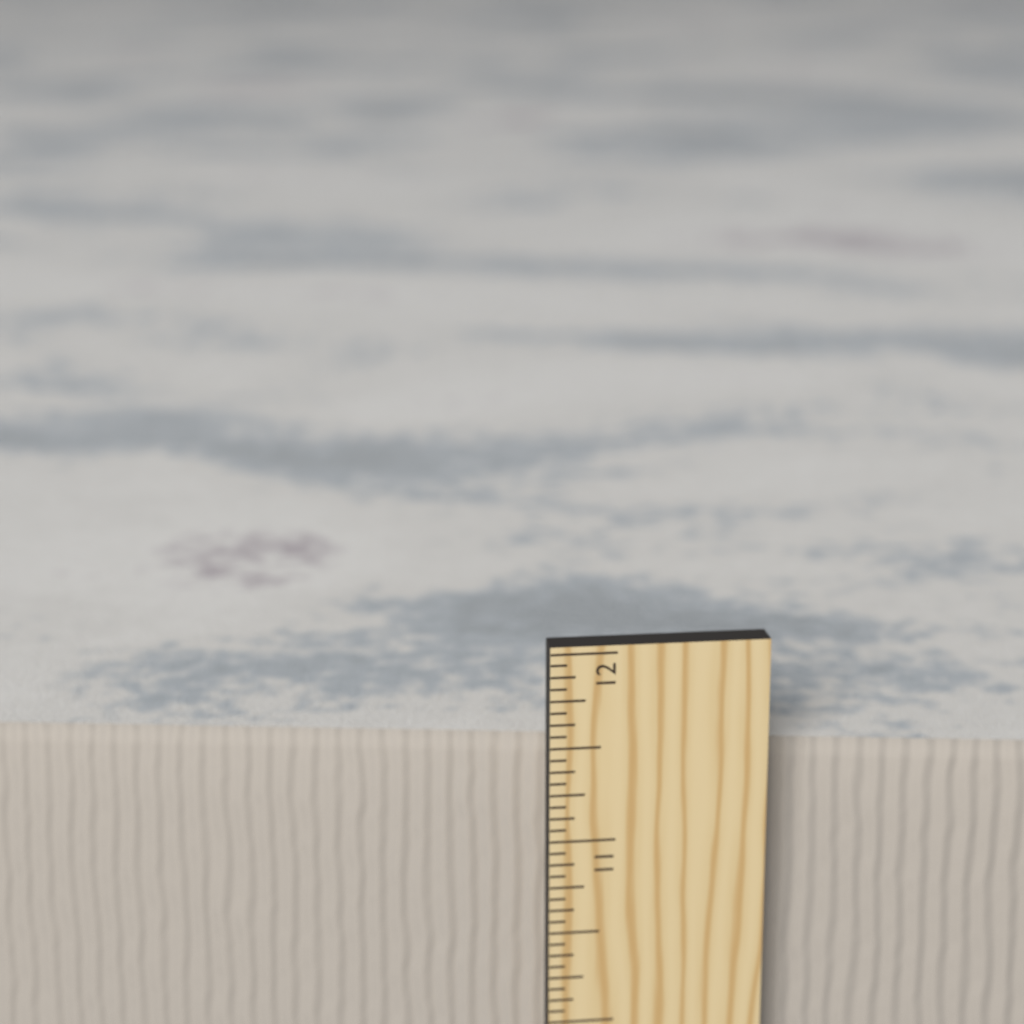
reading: 11.3750 in
